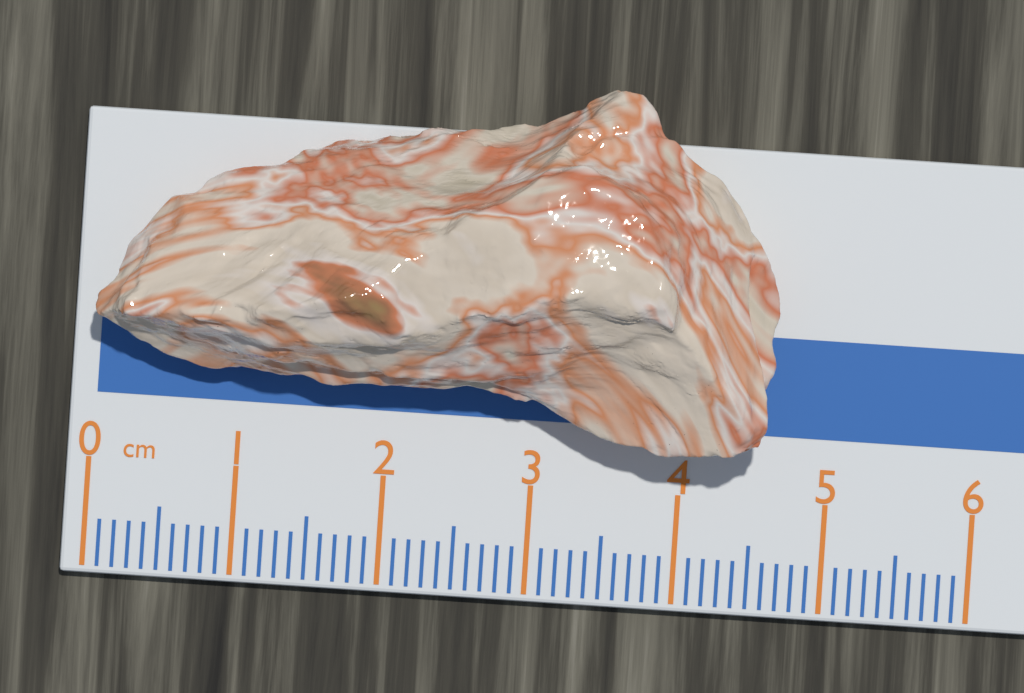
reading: 4.6 cm
